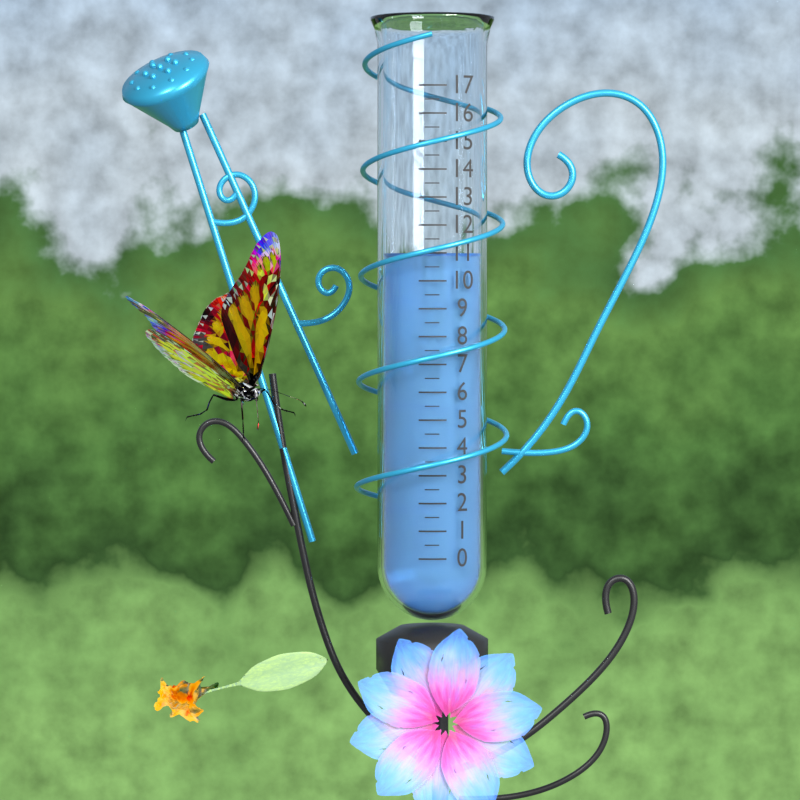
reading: 11.0 (no unit)
